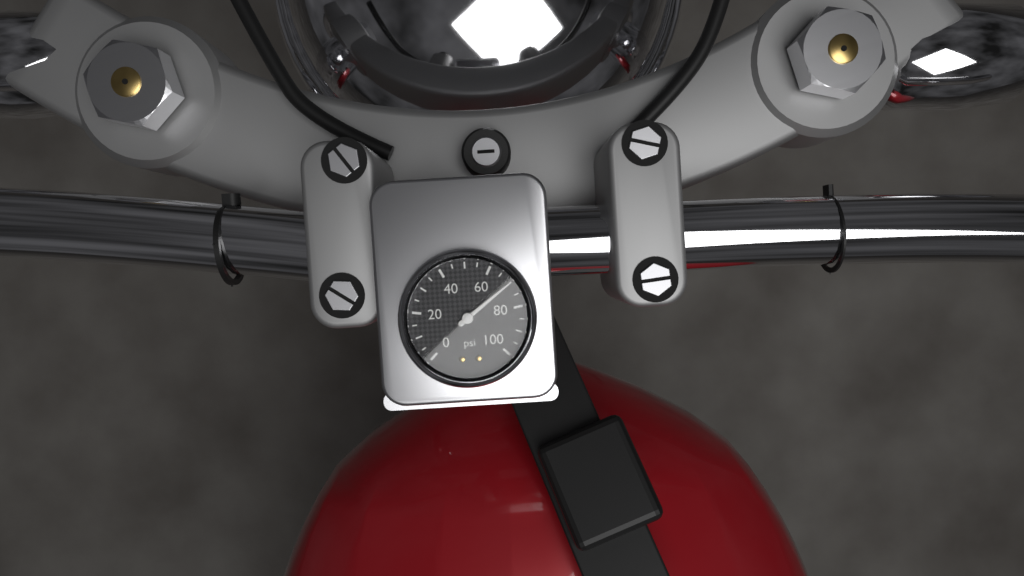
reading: 70 psi
